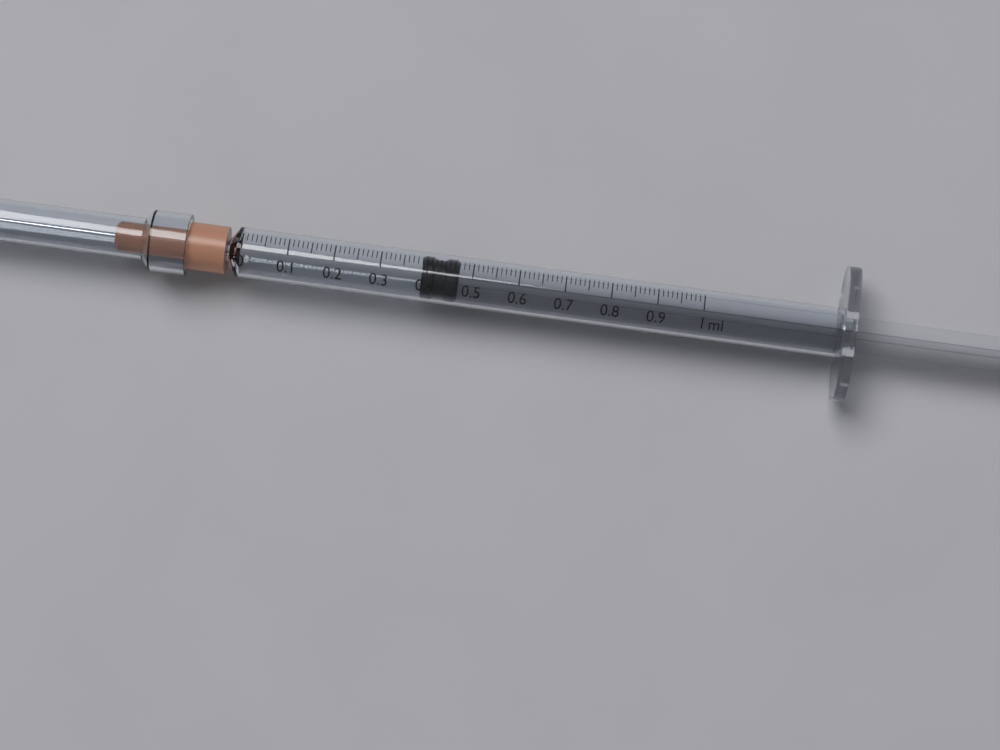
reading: 0.39 ml
